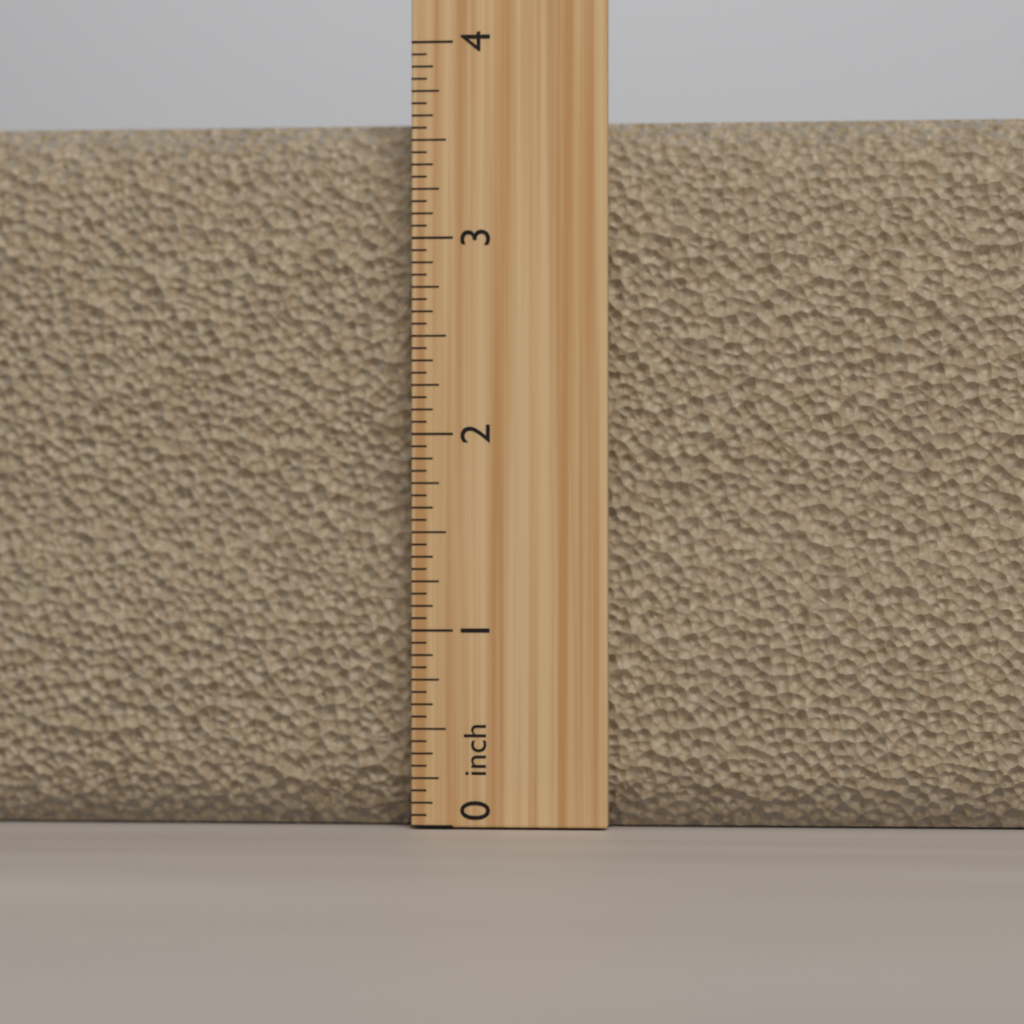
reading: 3.6250 inch
